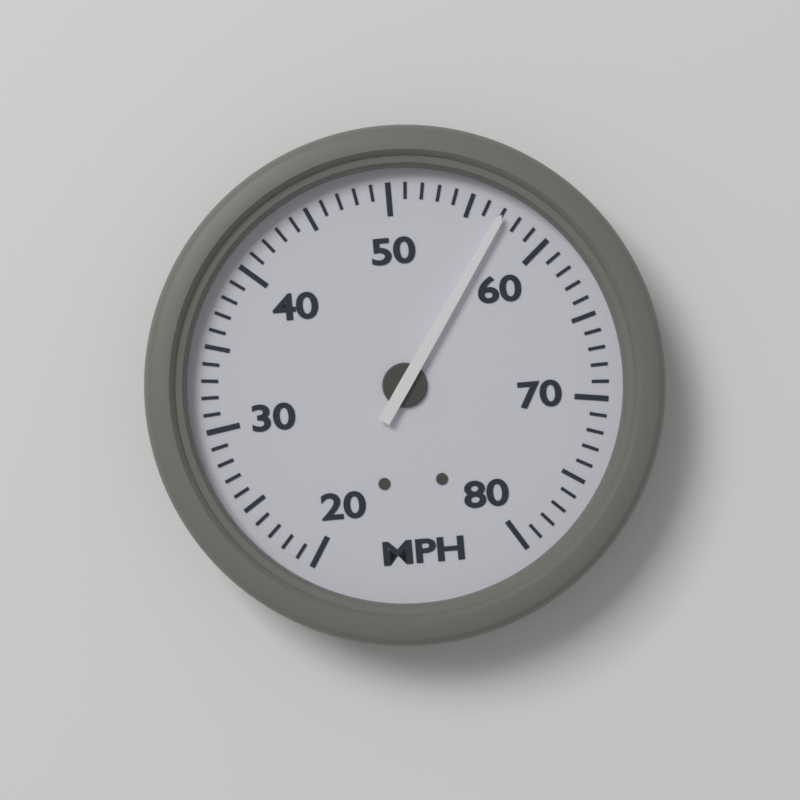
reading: 57 MPH
